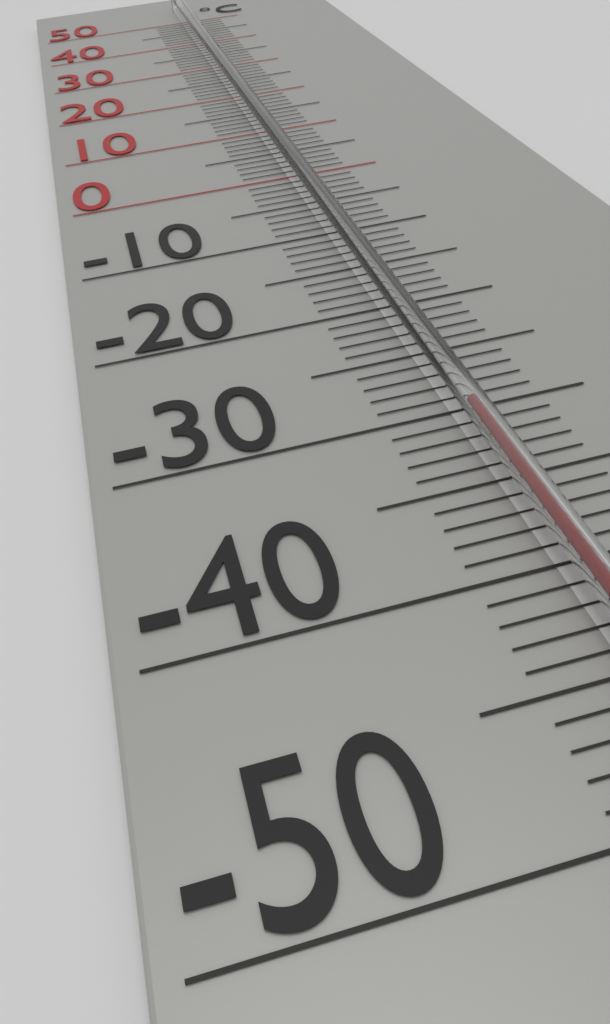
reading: -31 °C
